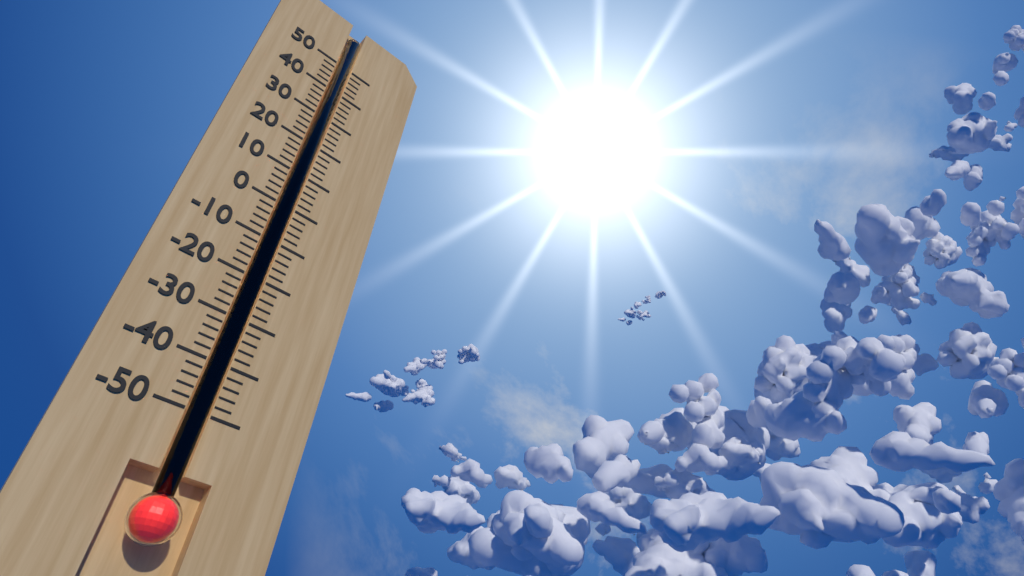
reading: 47 (no unit)
